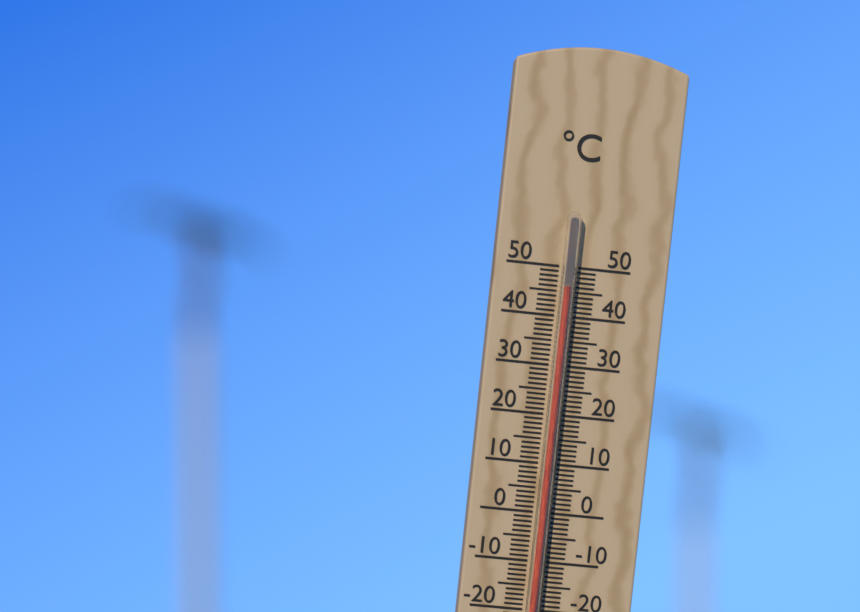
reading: 46 °C
